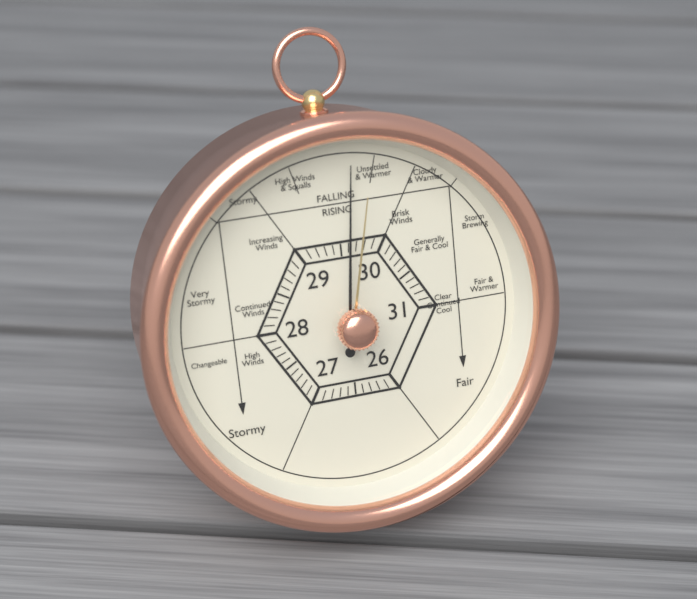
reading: 29.6 (no unit)
